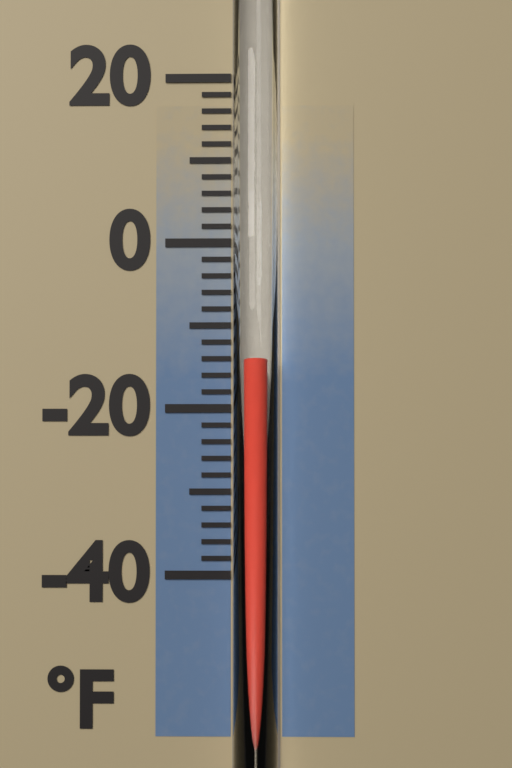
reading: -14 °F
